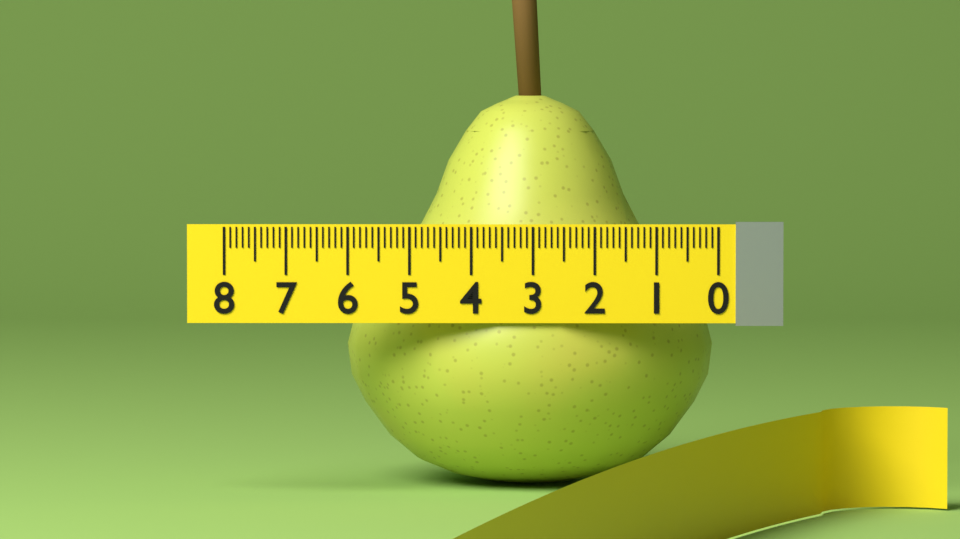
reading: 6.1 (no unit)
